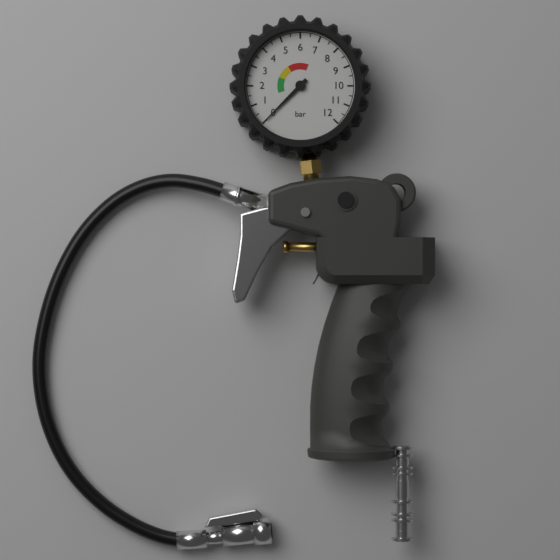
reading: 0.0 bar
